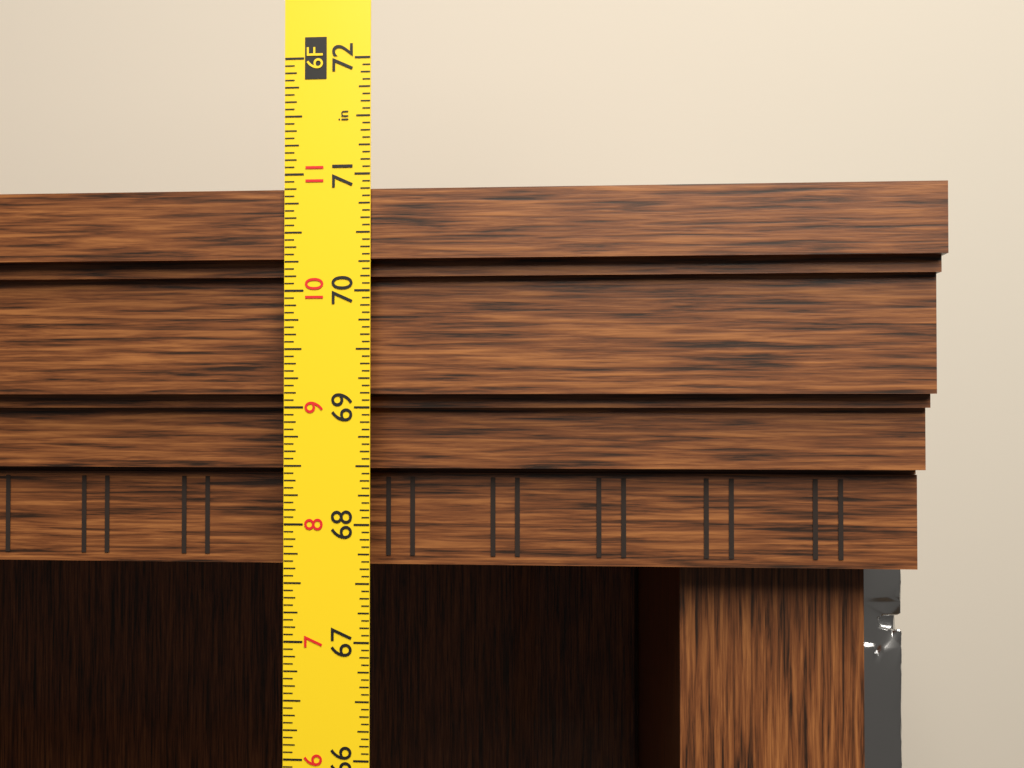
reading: 70.8750 in
